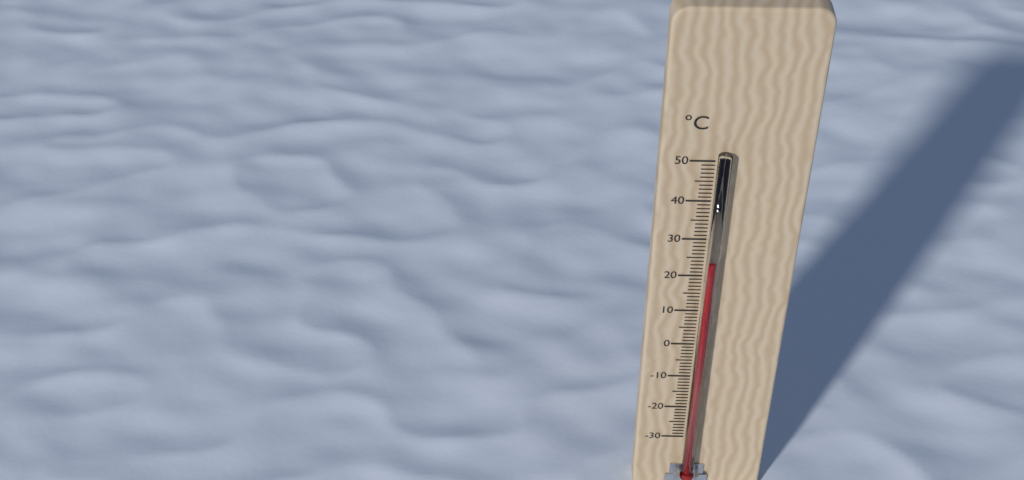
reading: 25 °C
